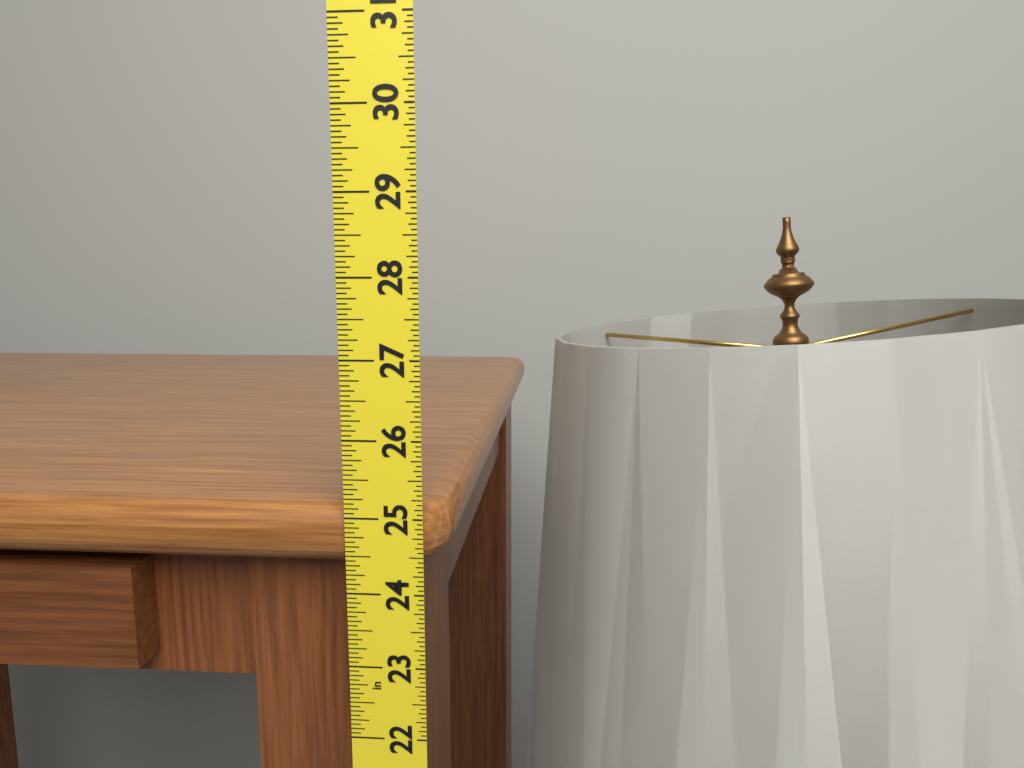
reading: 25.1250 in
